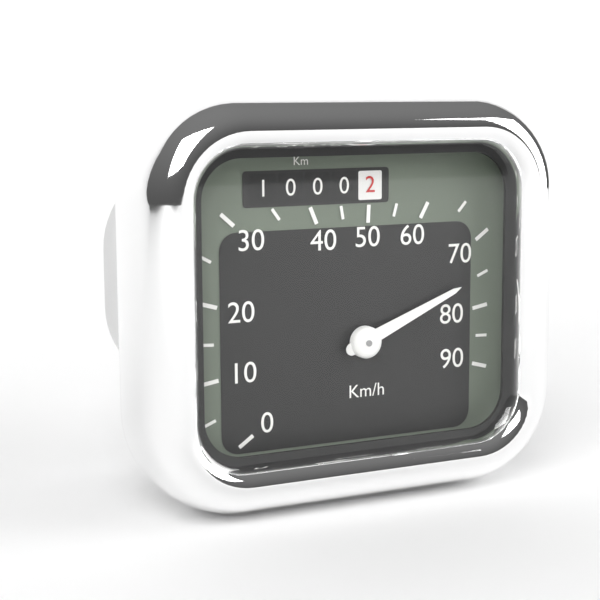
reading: 75 km/h
